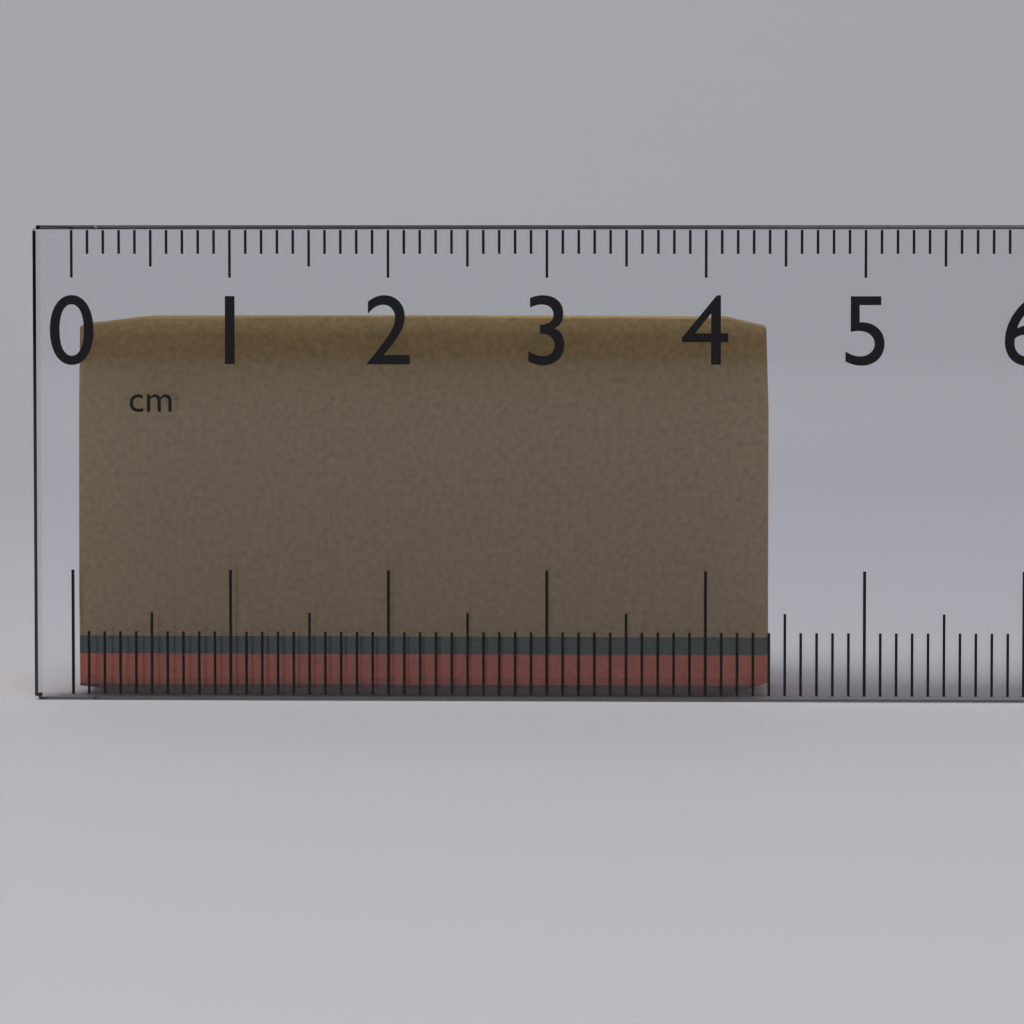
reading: 4.4 cm
